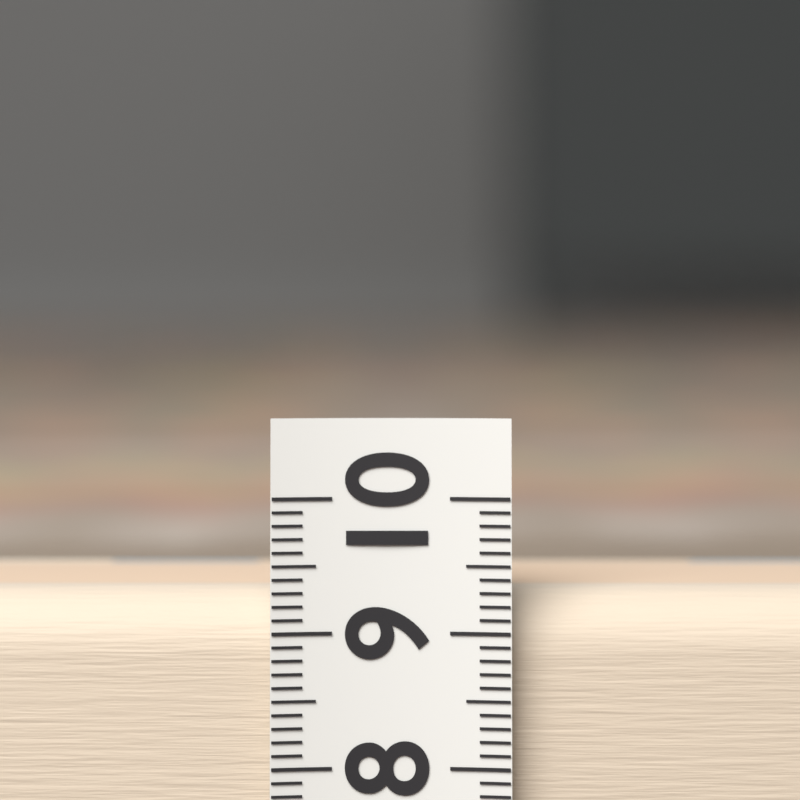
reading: 9.3 (no unit)
